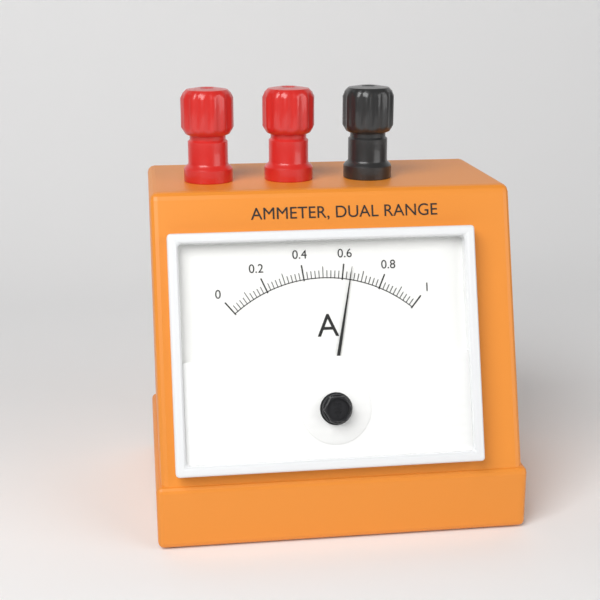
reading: 0.64 A
